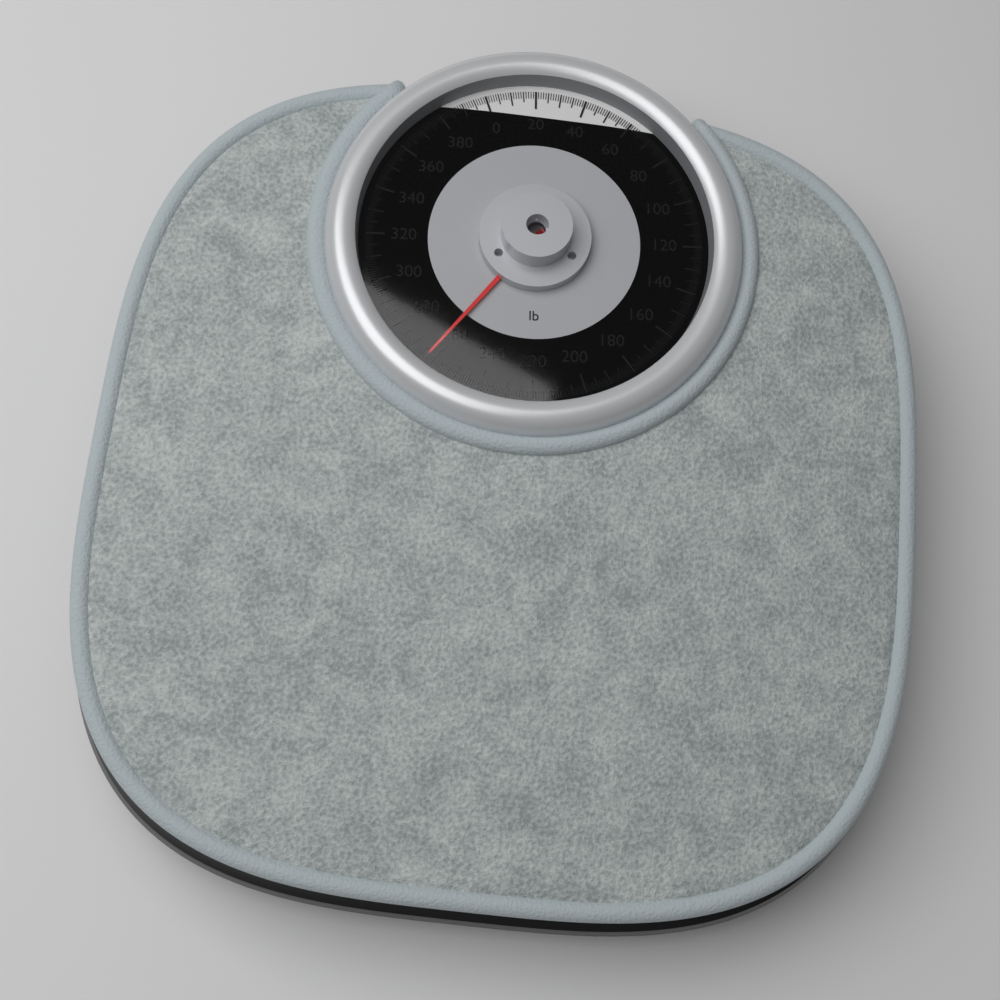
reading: 263 lb
